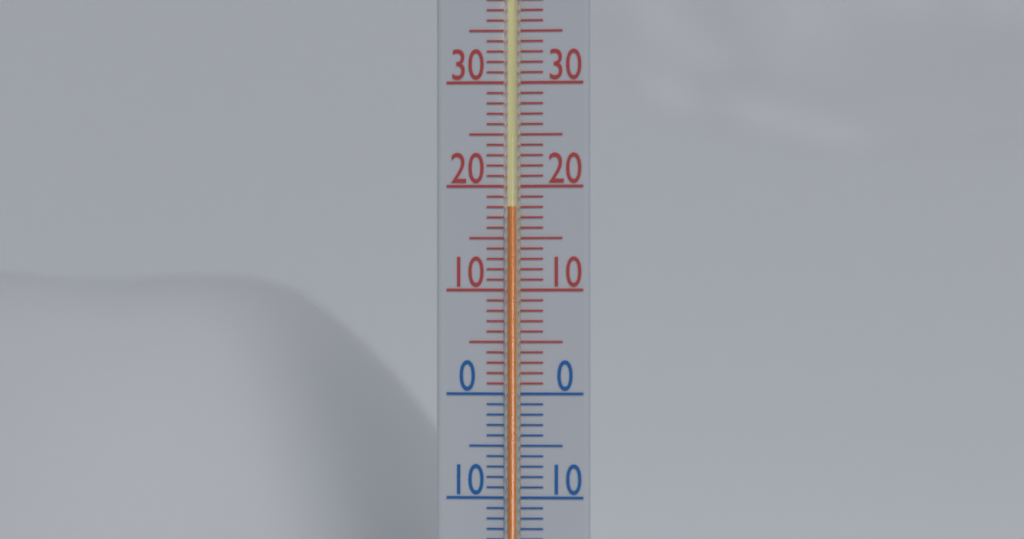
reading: 18 °C
